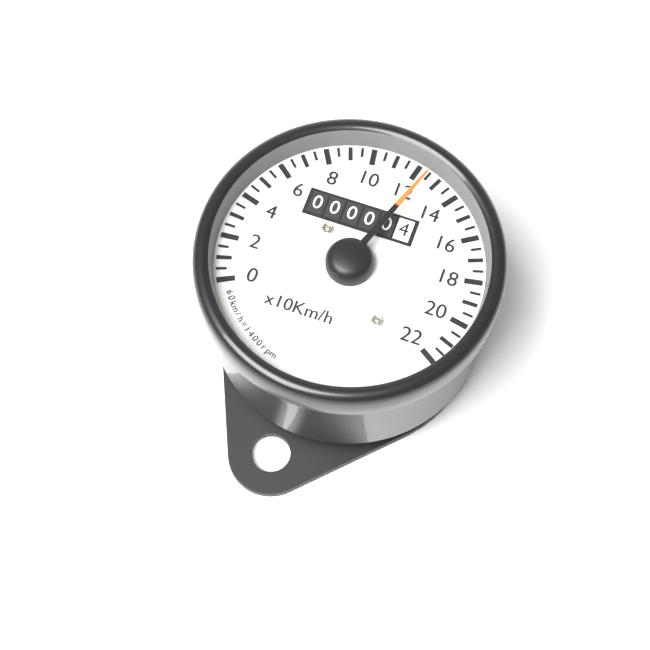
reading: 12.5 x10 km/h
